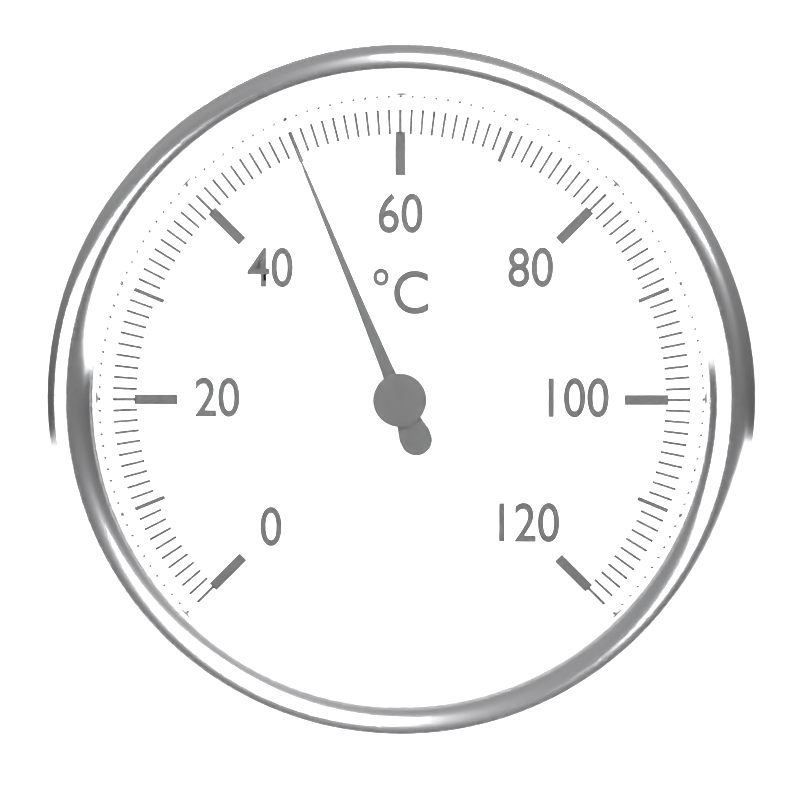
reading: 50 °C
